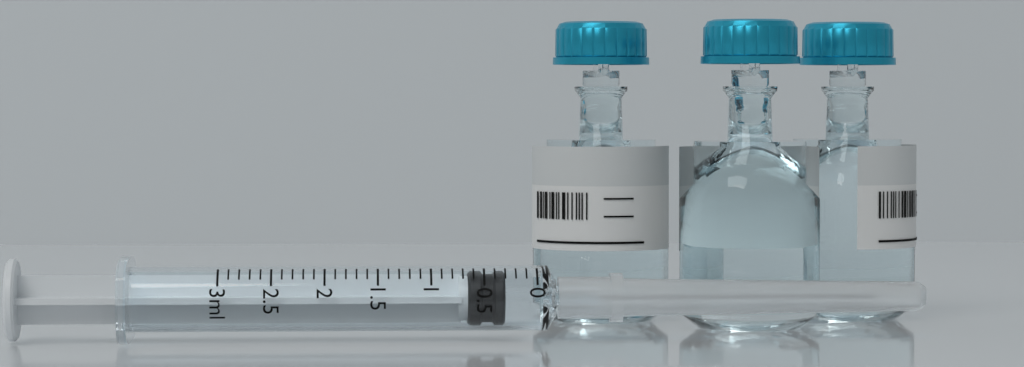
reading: 0.3 ml
